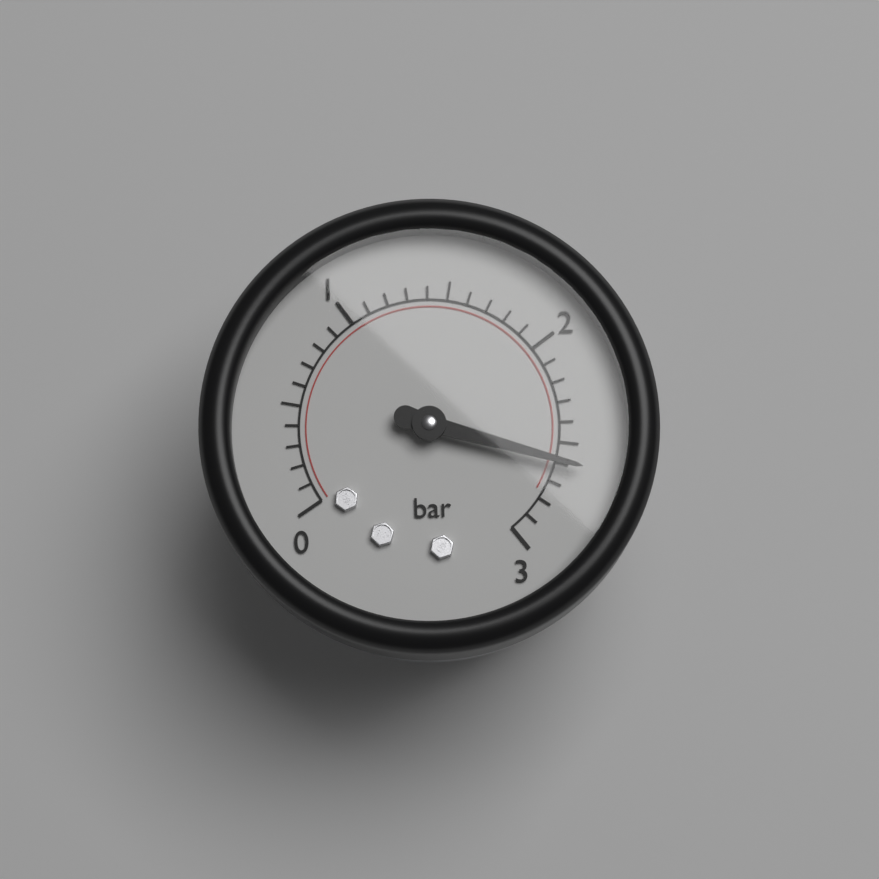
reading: 2.6 bar
